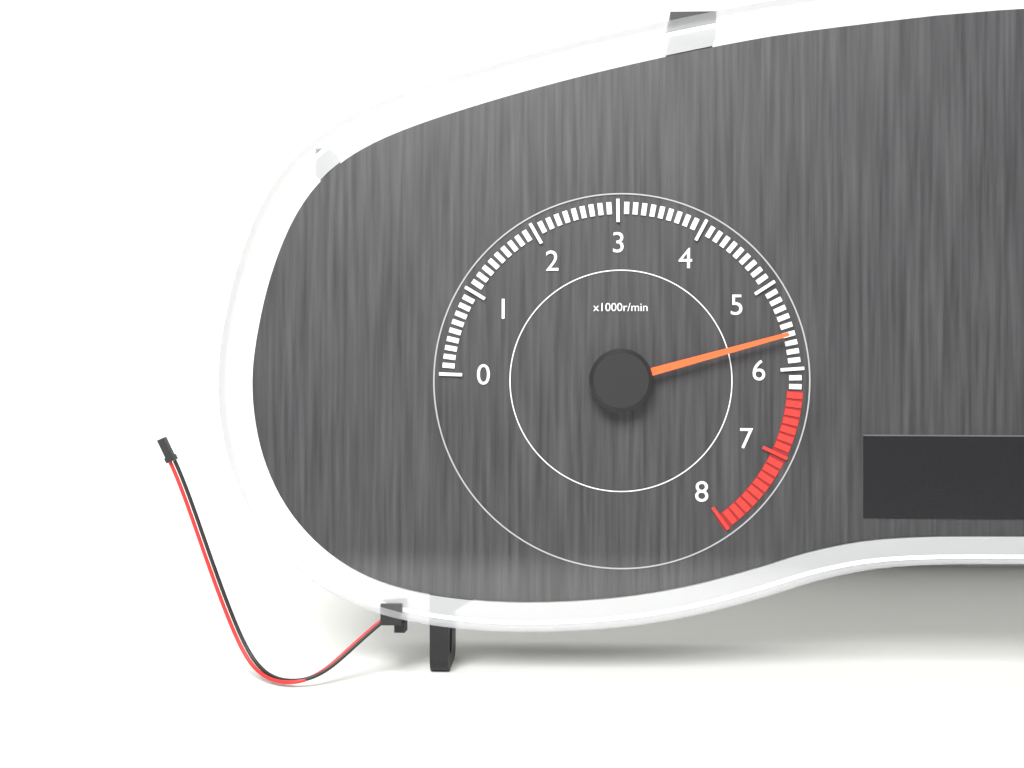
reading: 5600 r/min
